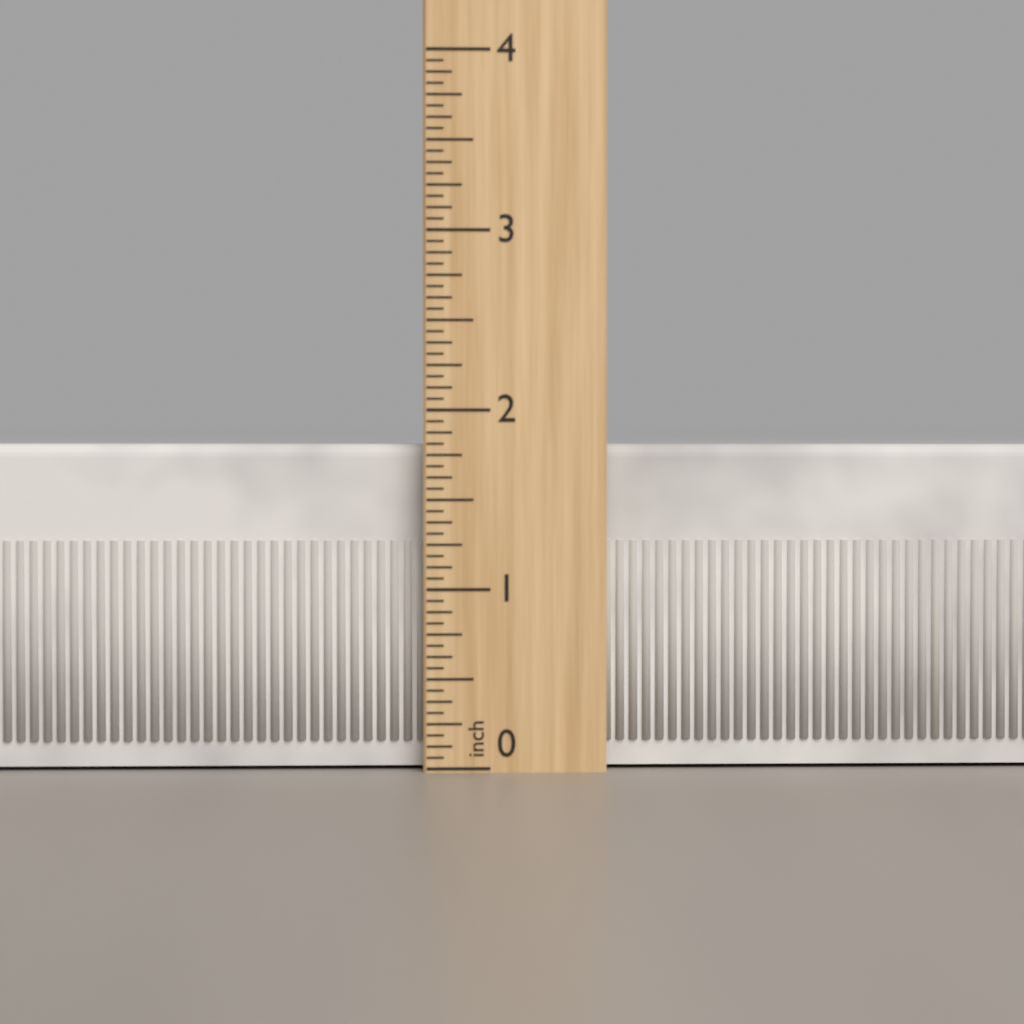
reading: 1.8125 inch
